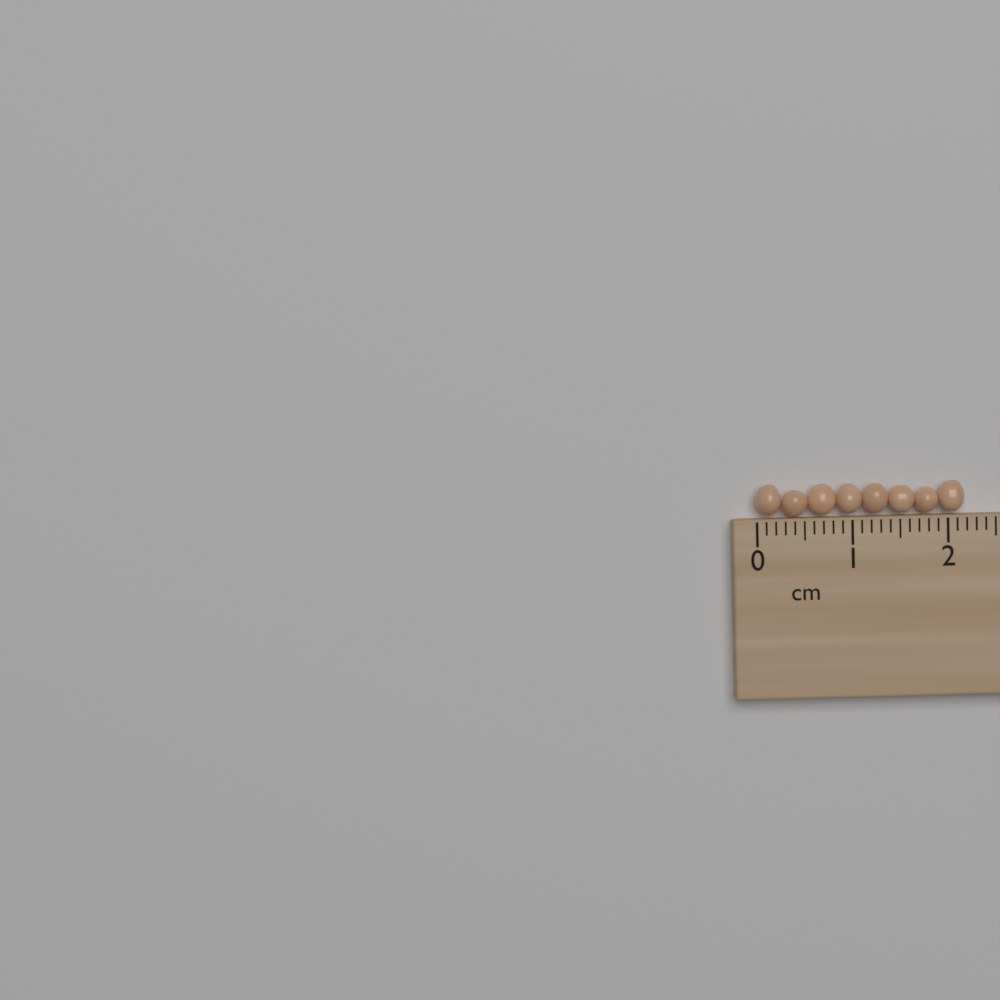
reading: 2.2 cm
